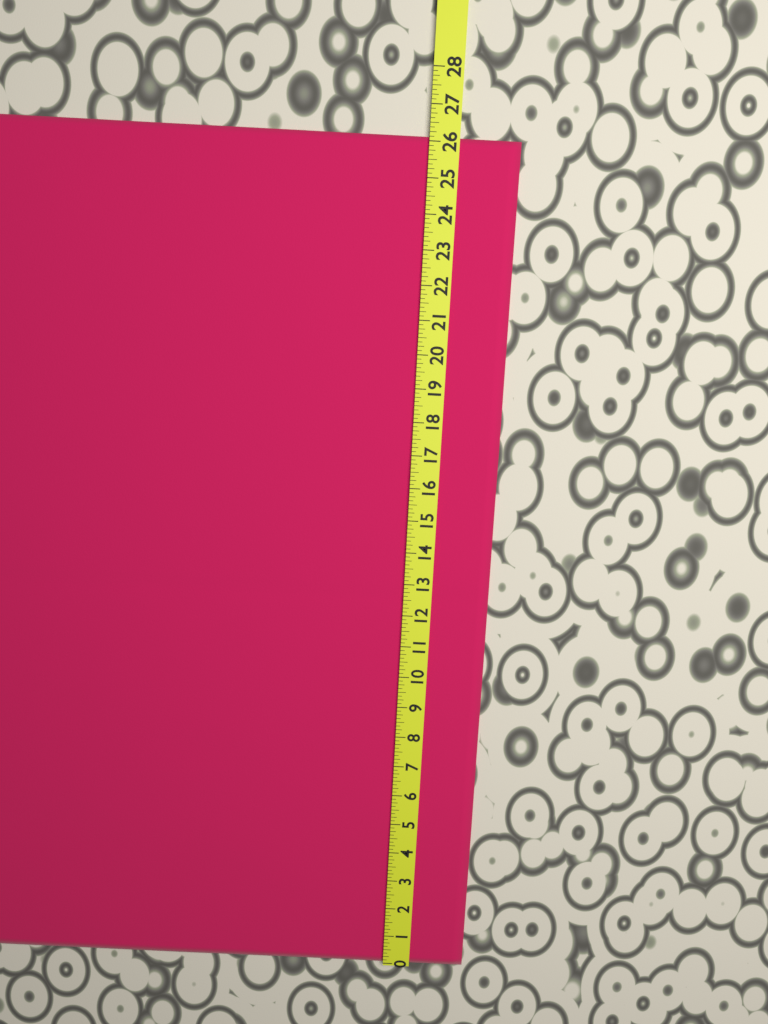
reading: 26.125 (no unit)
